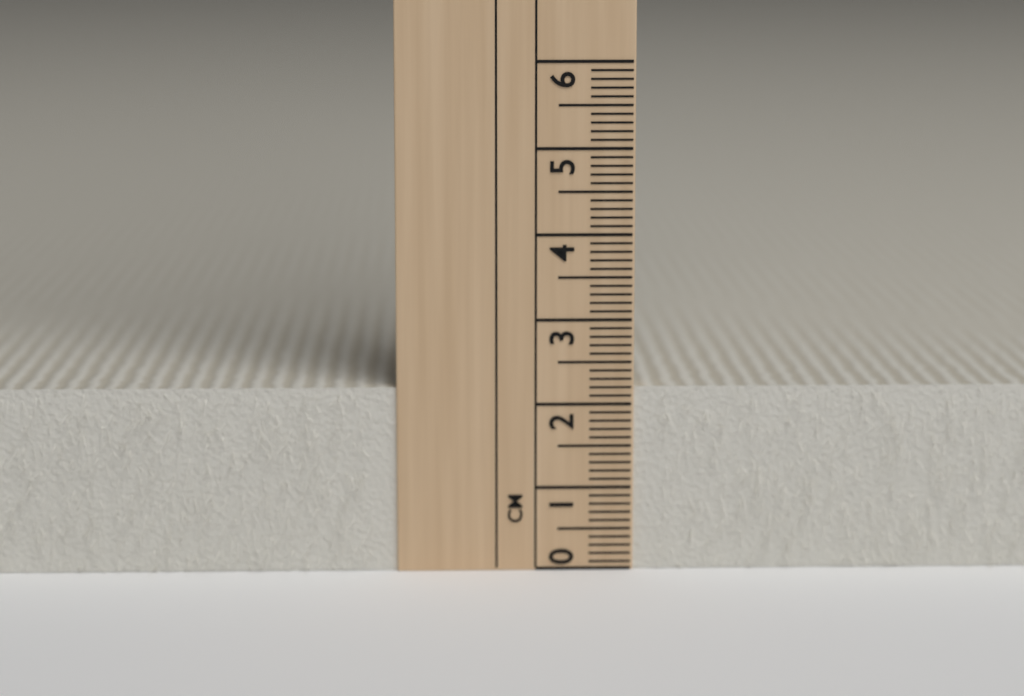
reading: 2.2 cm
